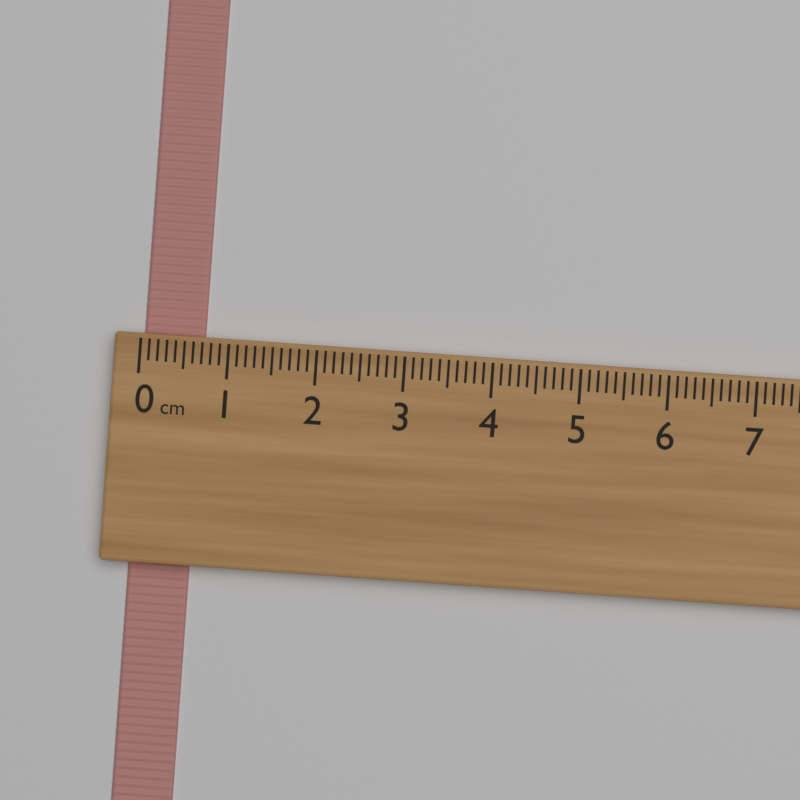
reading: 0.7 cm
